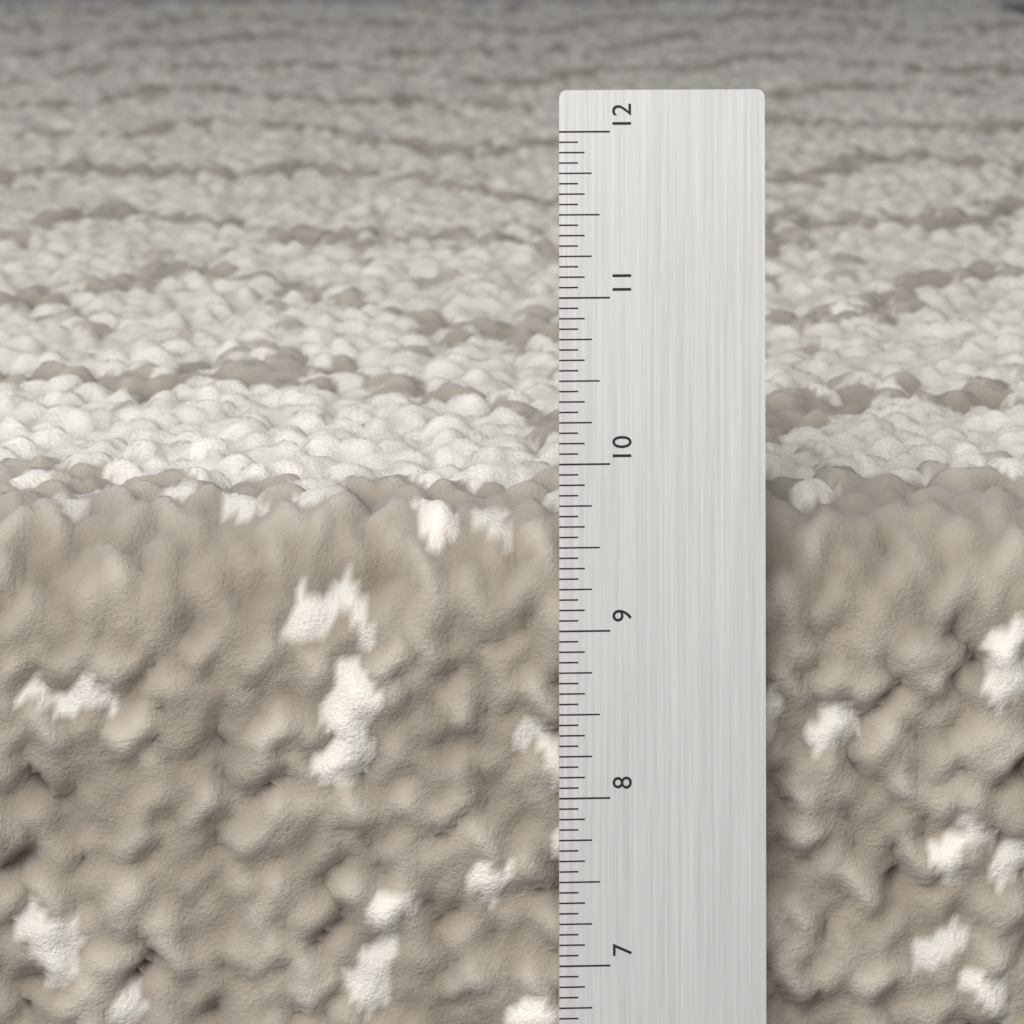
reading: 9.6875 in
